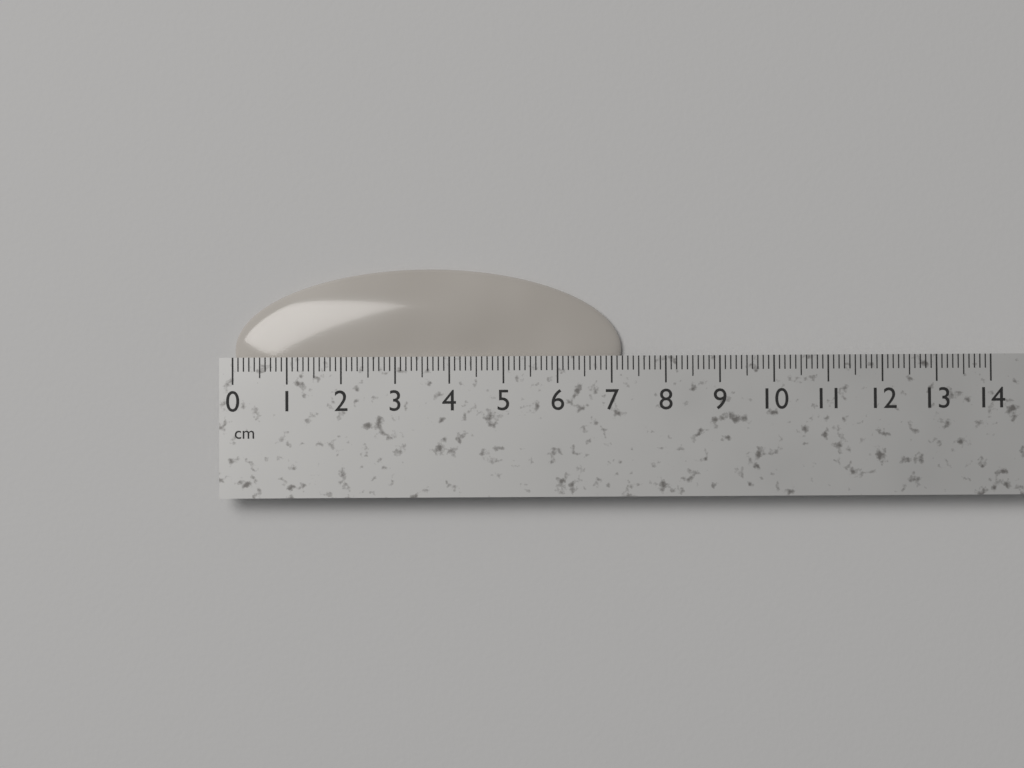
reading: 7.2 cm
